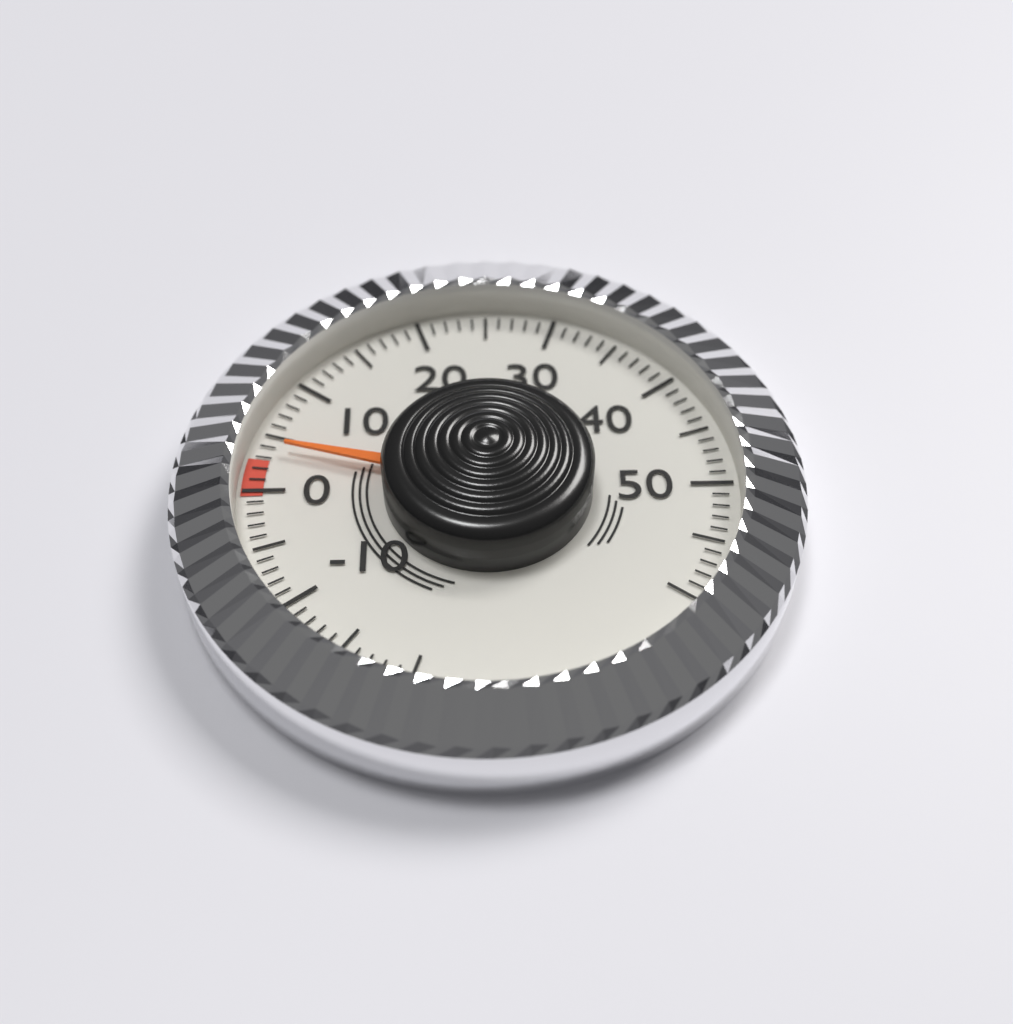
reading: 4 (no unit)
